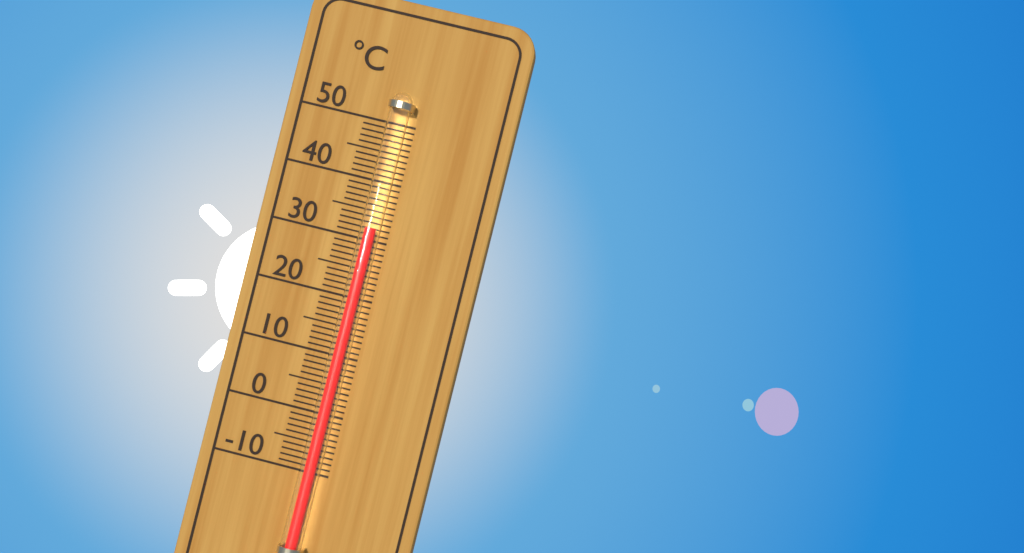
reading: 32 °C
